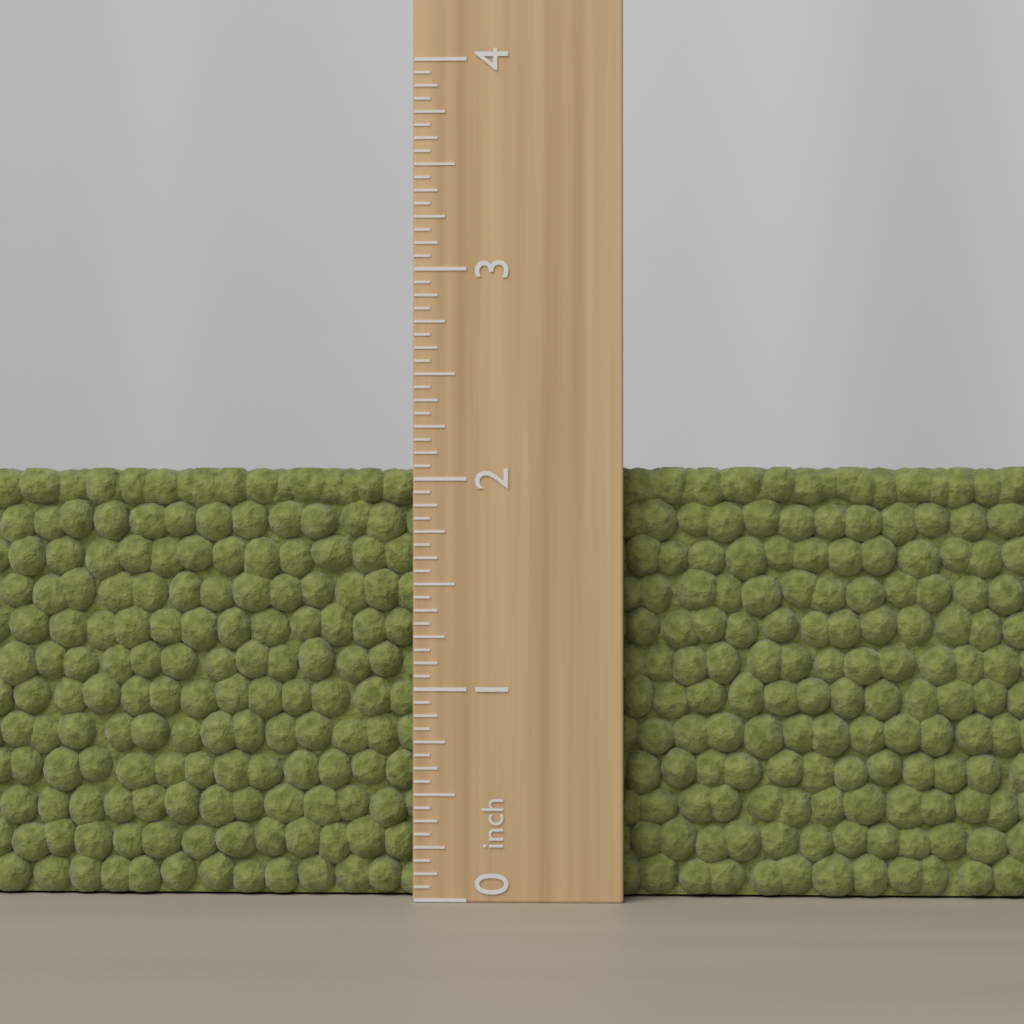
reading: 2.0625 inch
